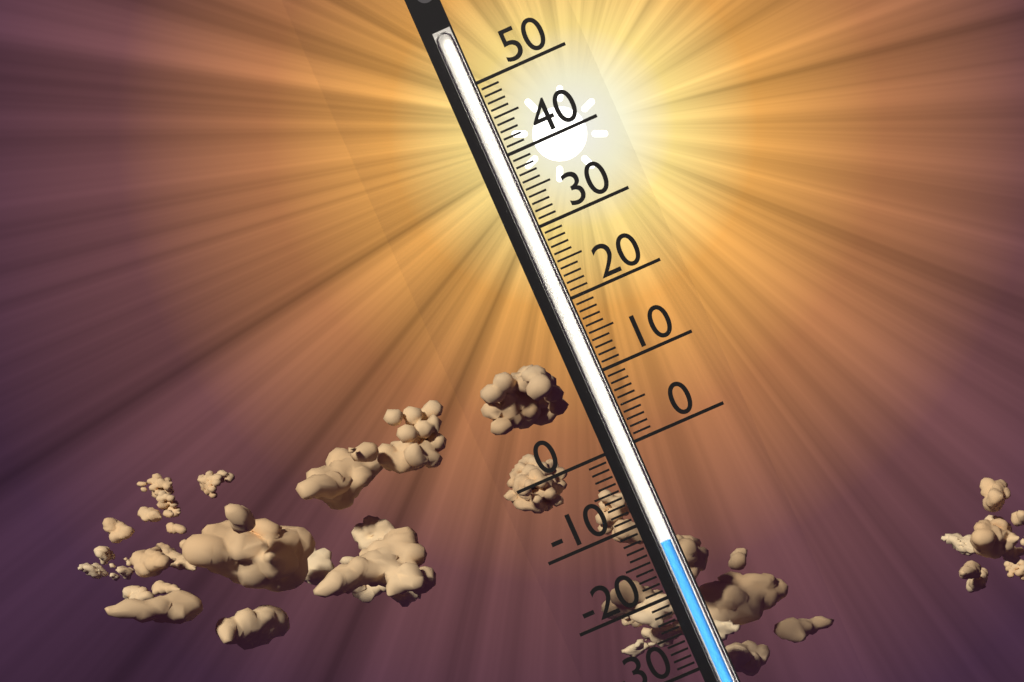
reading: -13 (no unit)
